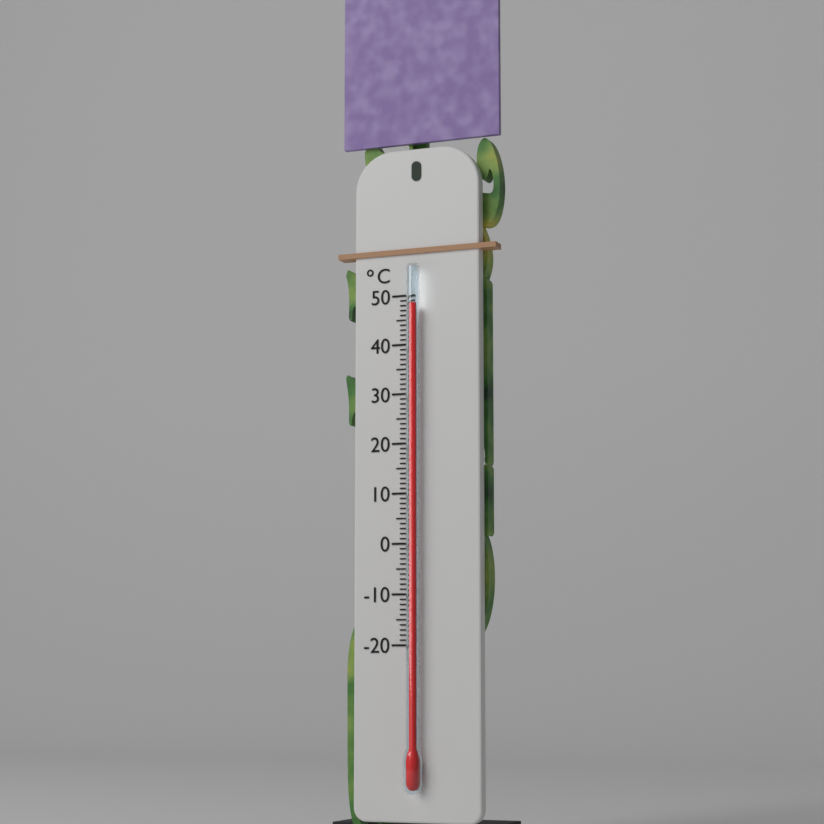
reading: 48 °C
